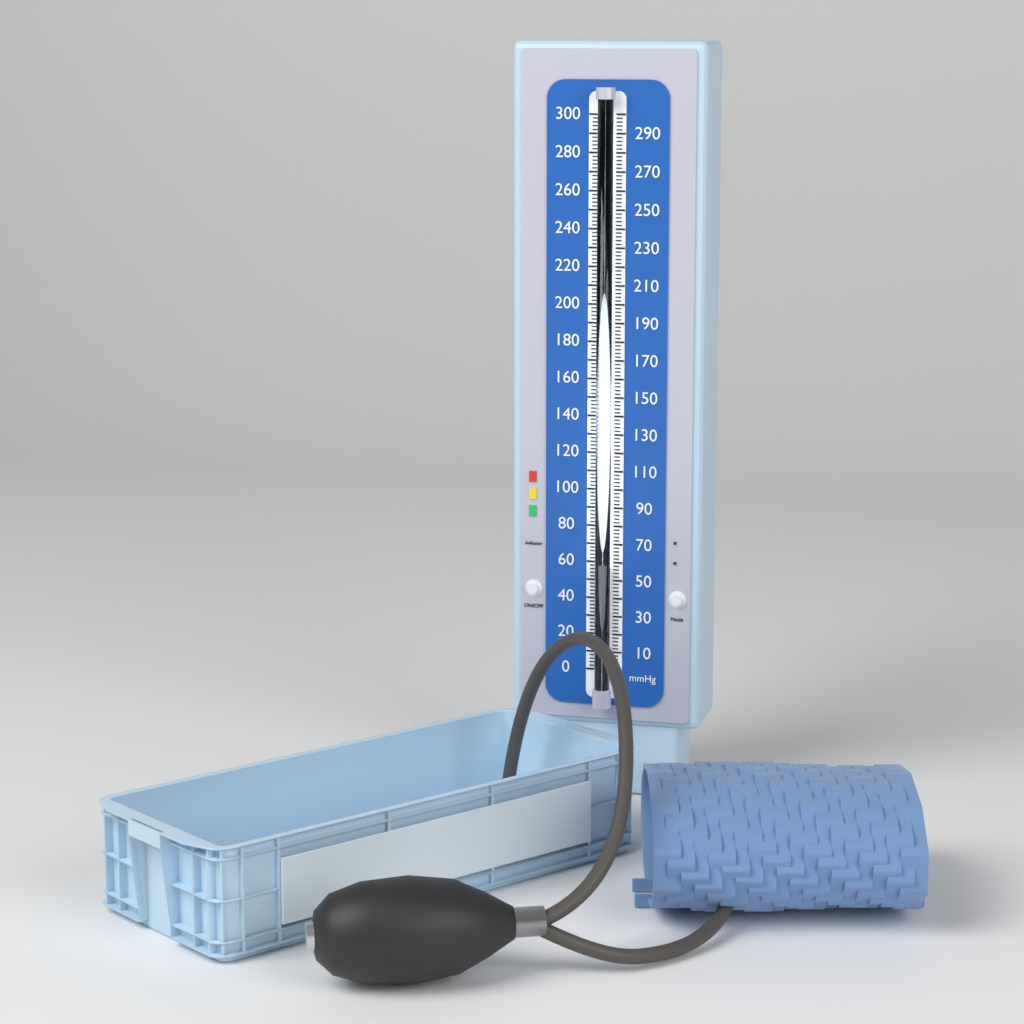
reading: 60 mmHg
